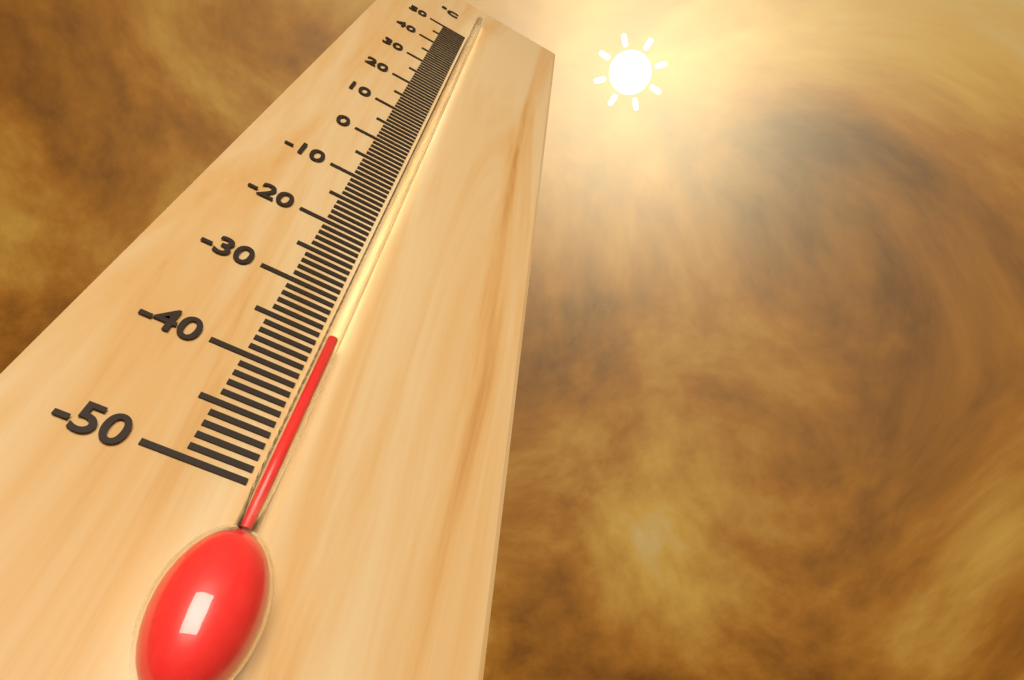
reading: -36 °C
